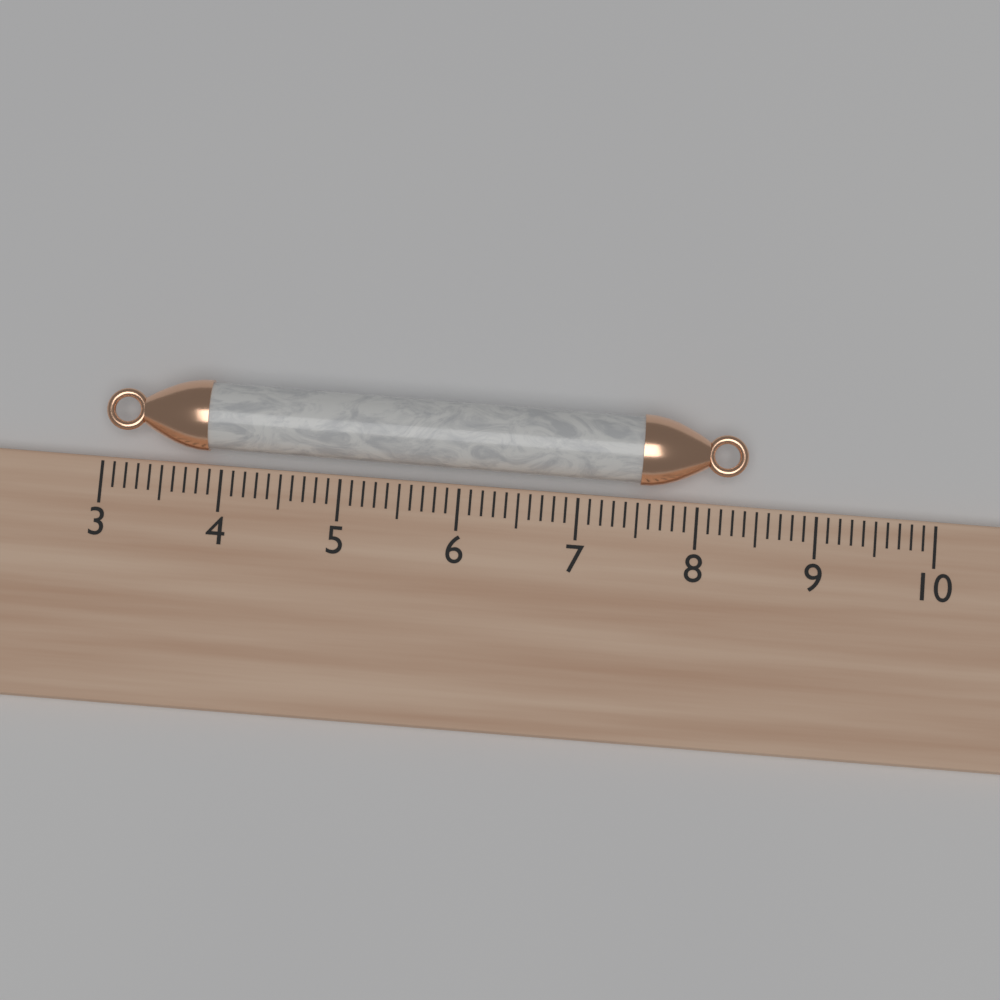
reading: 8.4 (no unit)
